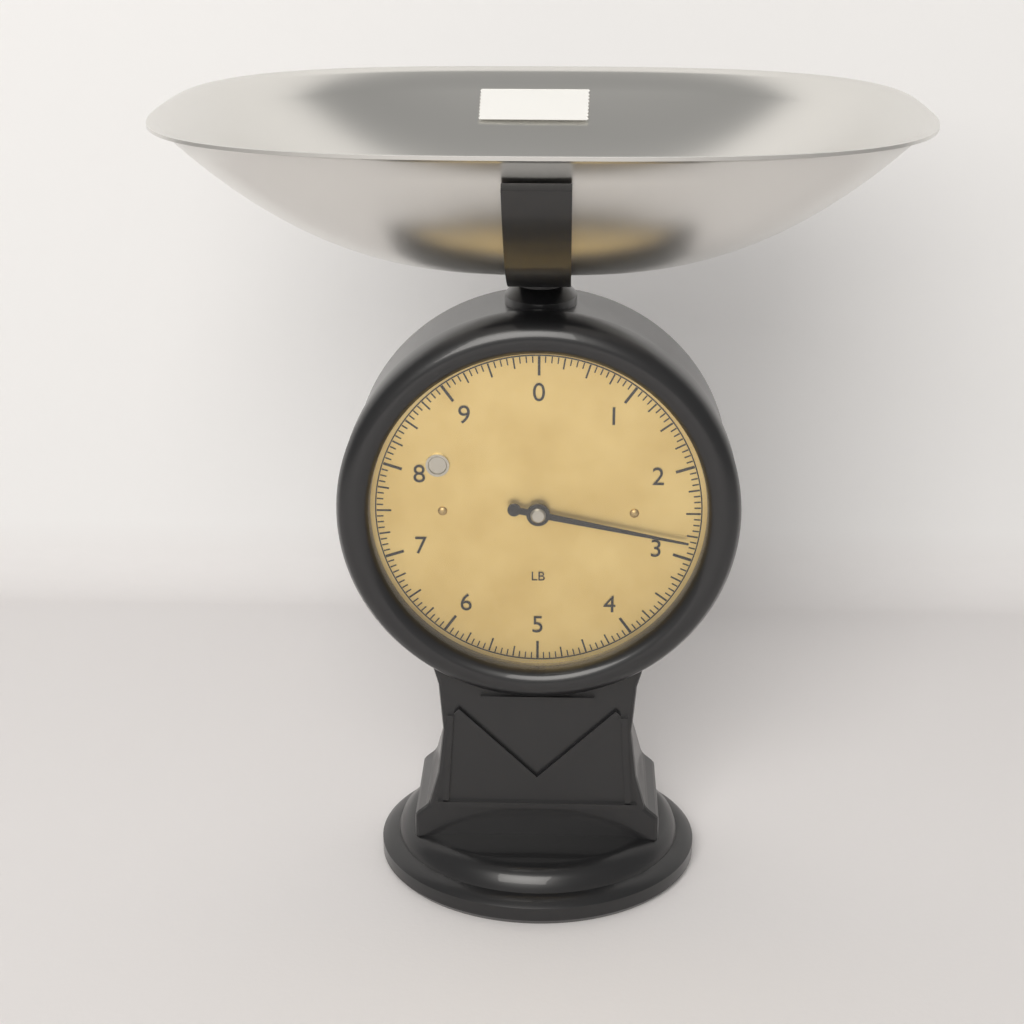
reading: 2.8125 lb
